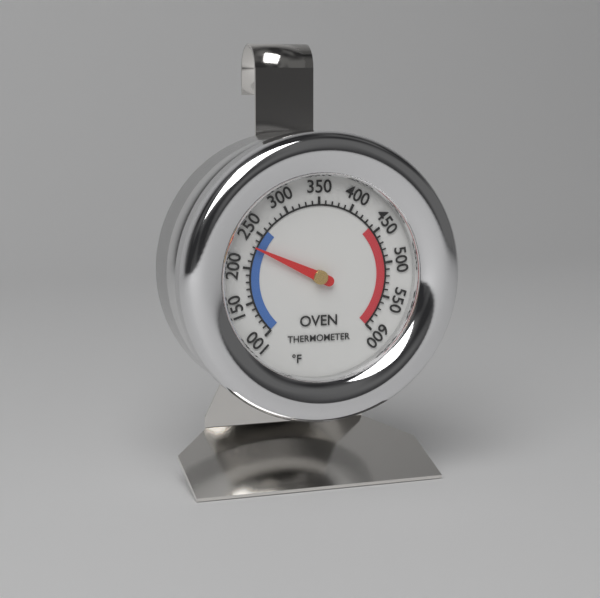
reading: 230 °F
